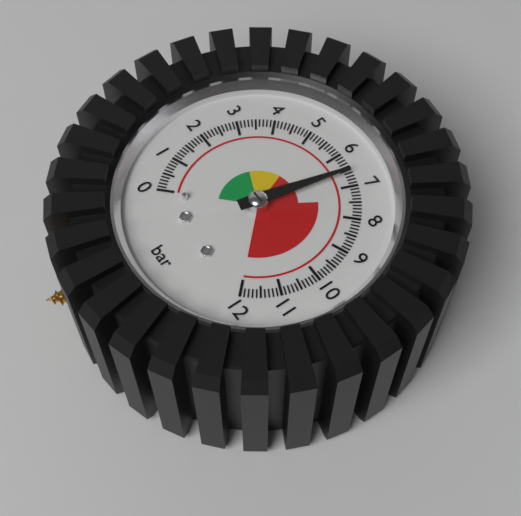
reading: 6.6 bar
